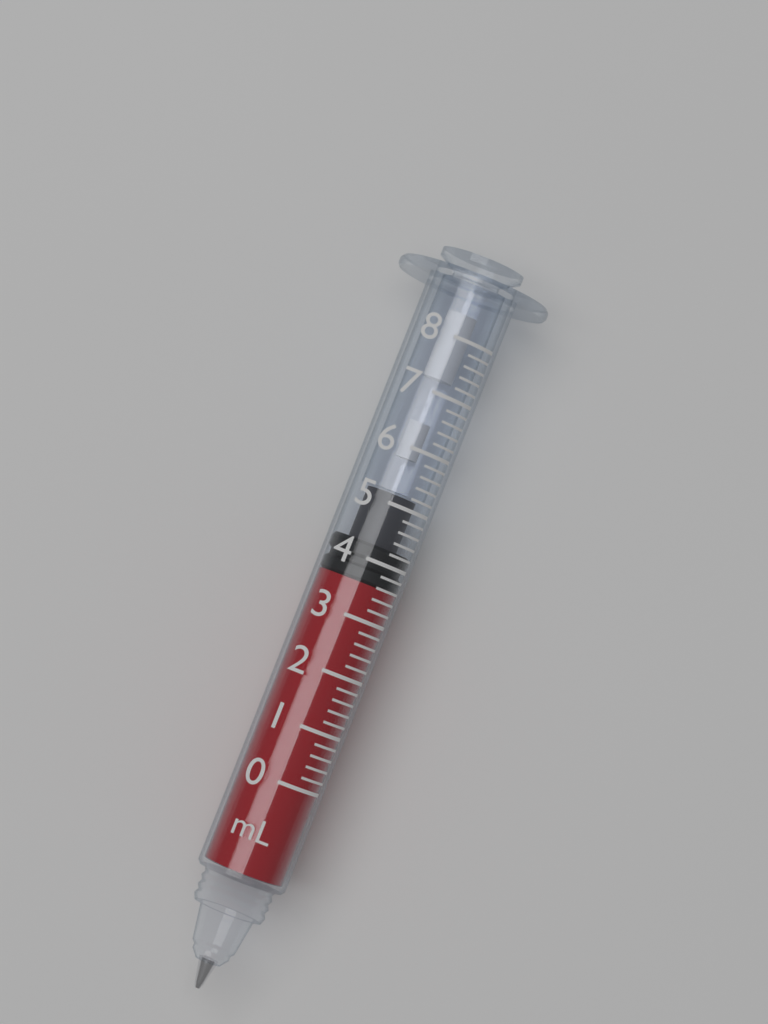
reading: 3.6 mL
